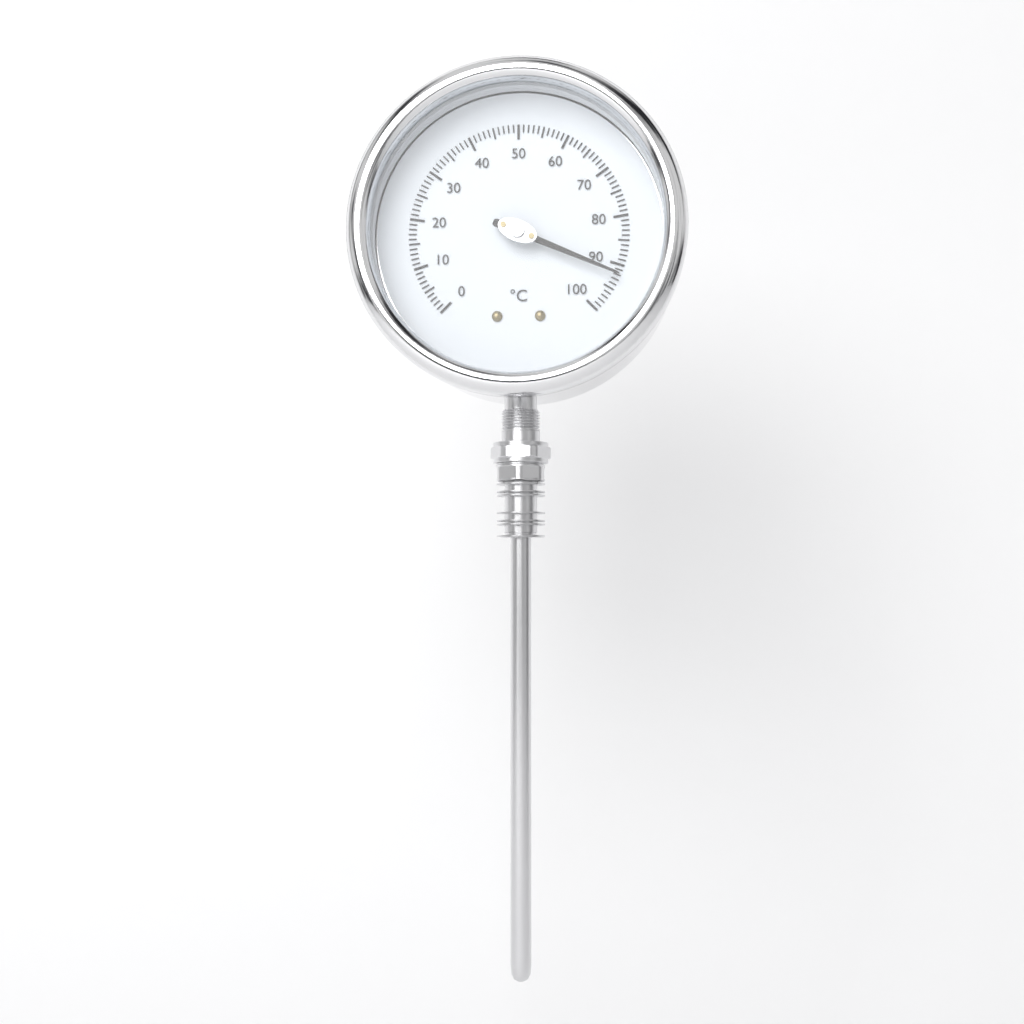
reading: 92 °C
